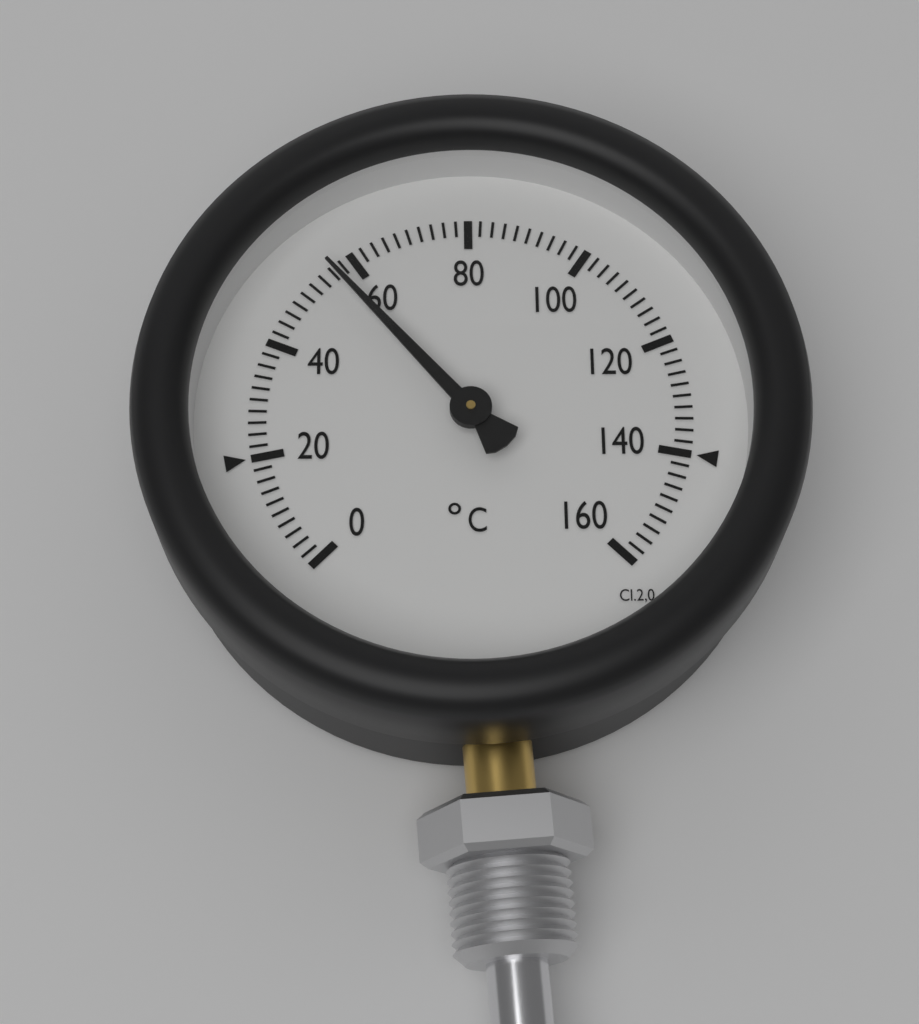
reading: 56 °C
